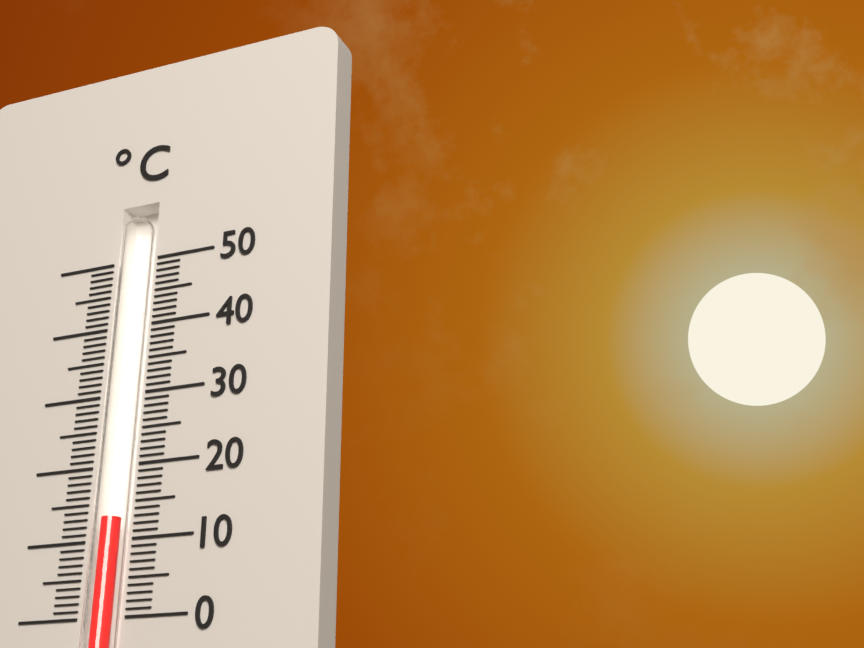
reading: 13 °C
